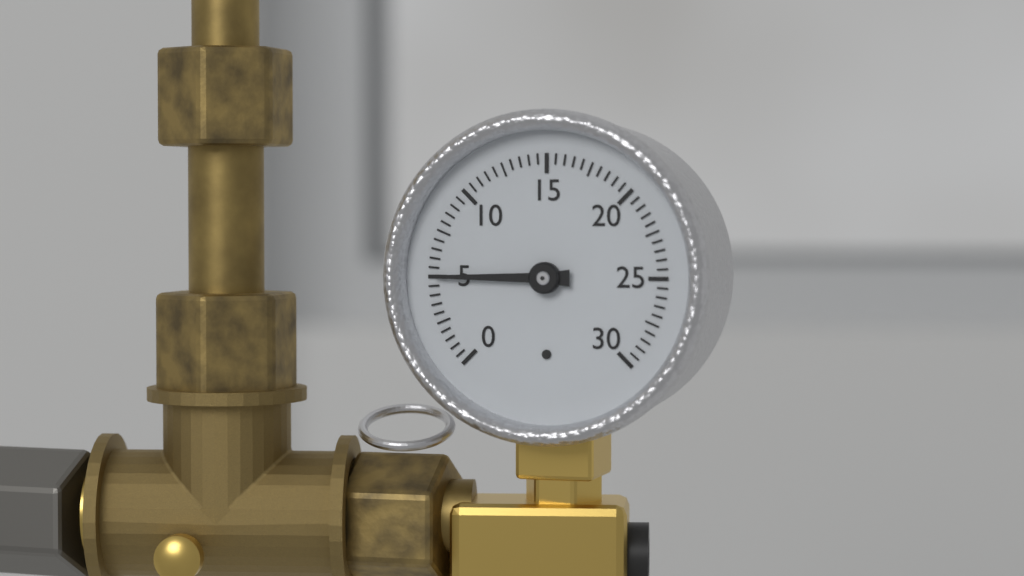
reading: 5.0 (no unit)
